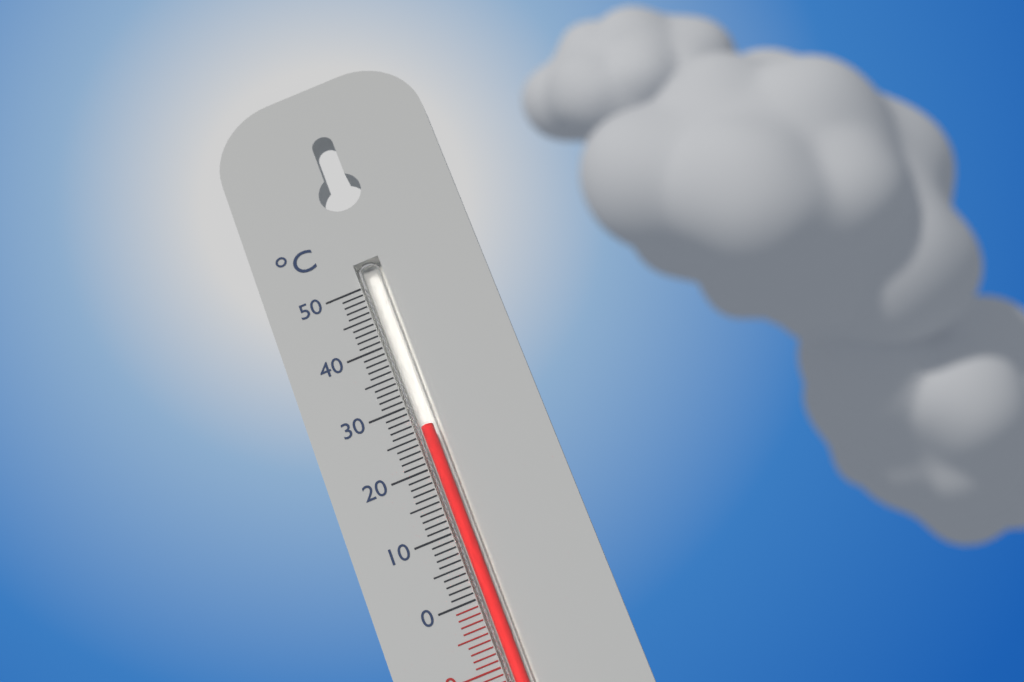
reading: 26 °C
